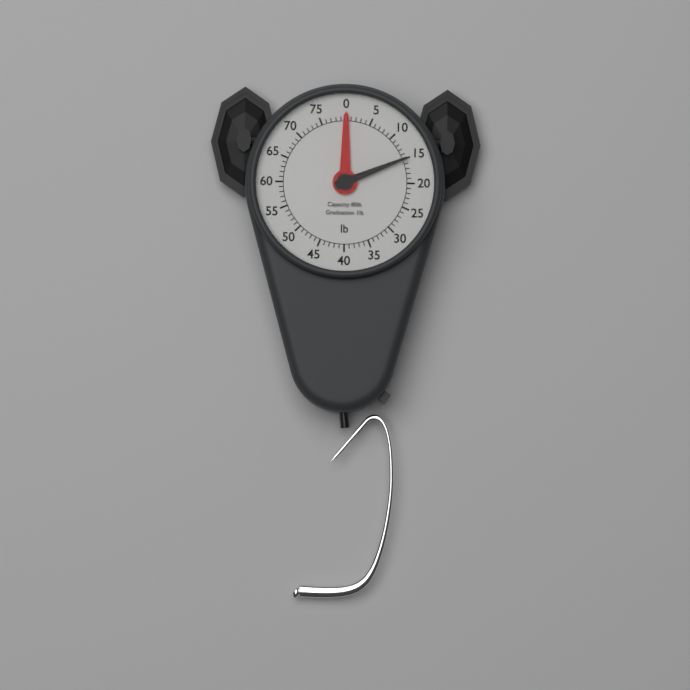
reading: 15 lb
